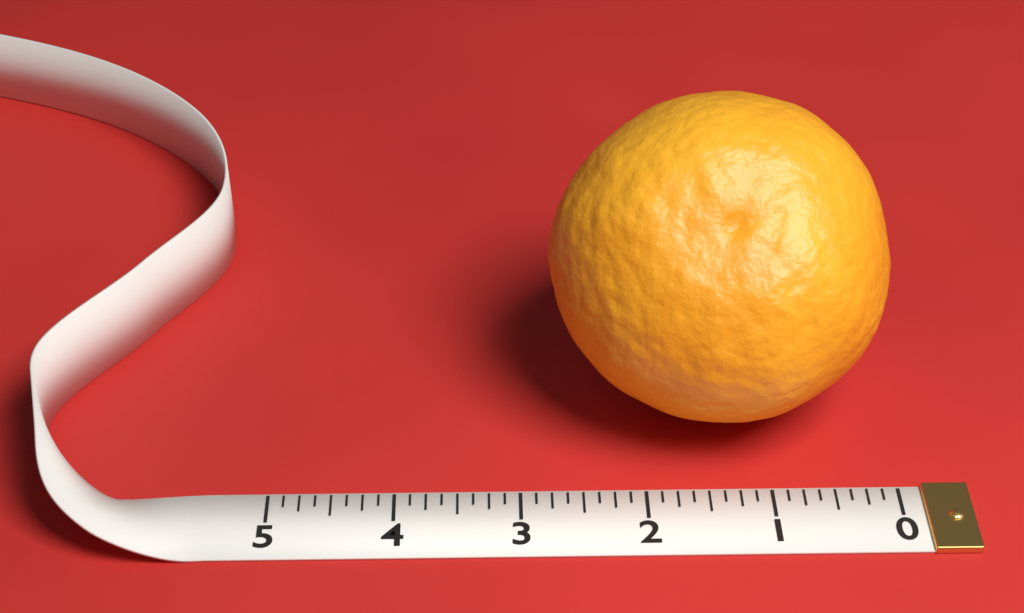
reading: 2.750 (no unit)
